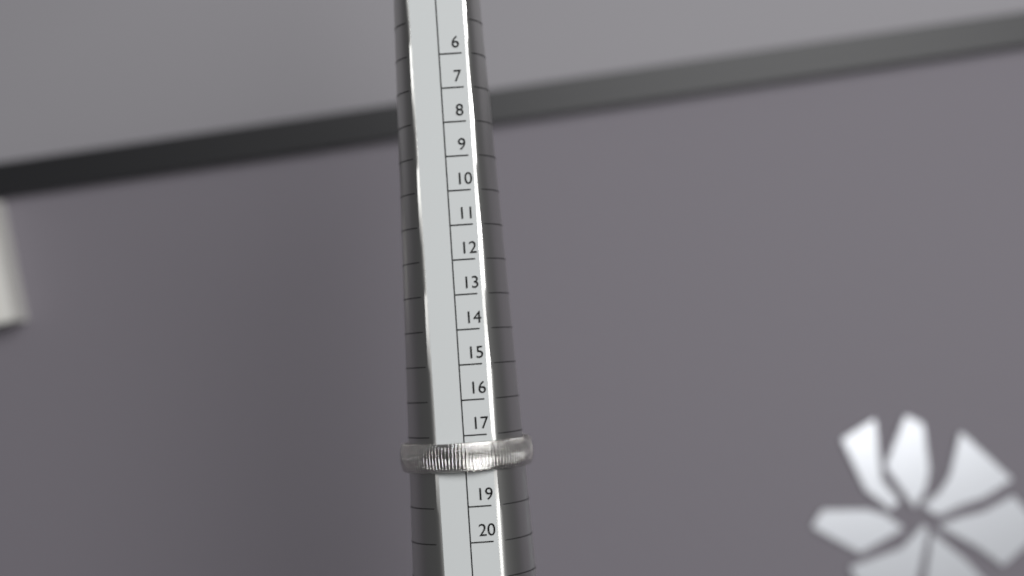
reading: 18 (no unit)
